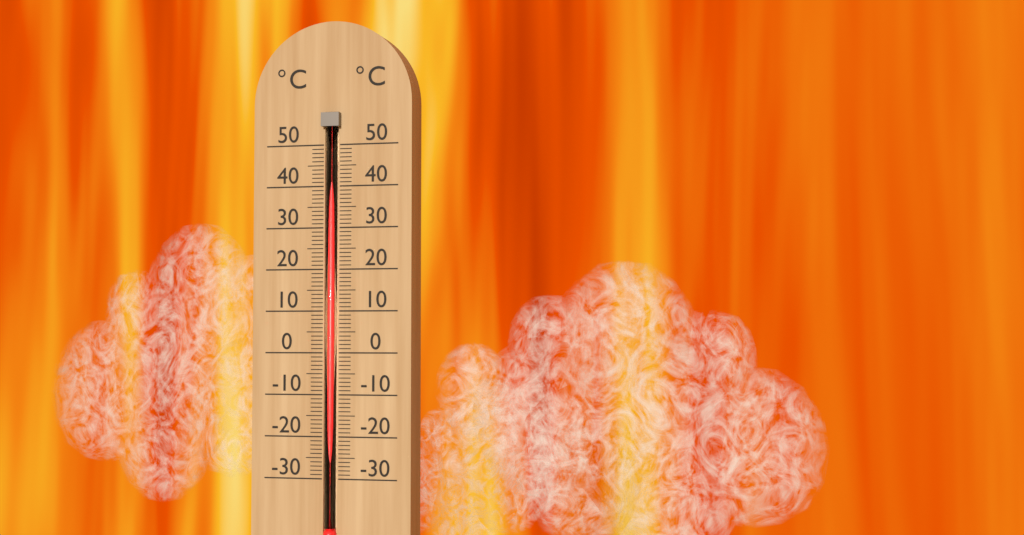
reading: 47 °C
